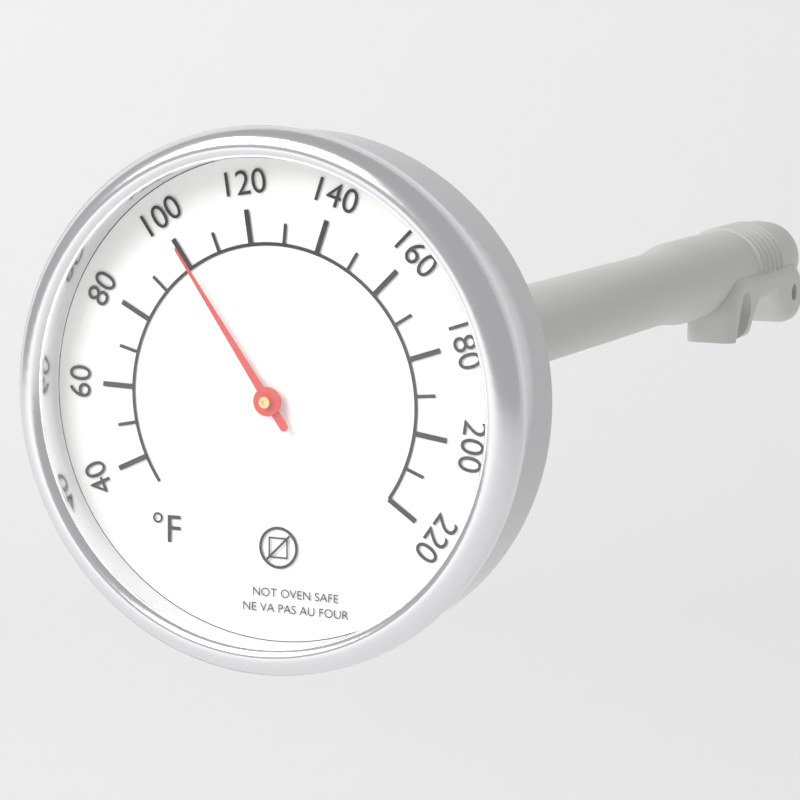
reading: 100 °F
